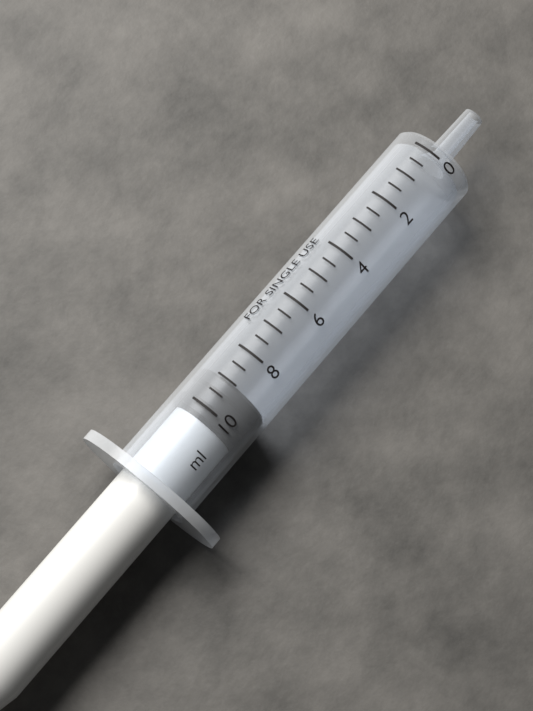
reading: 9.0 ml
